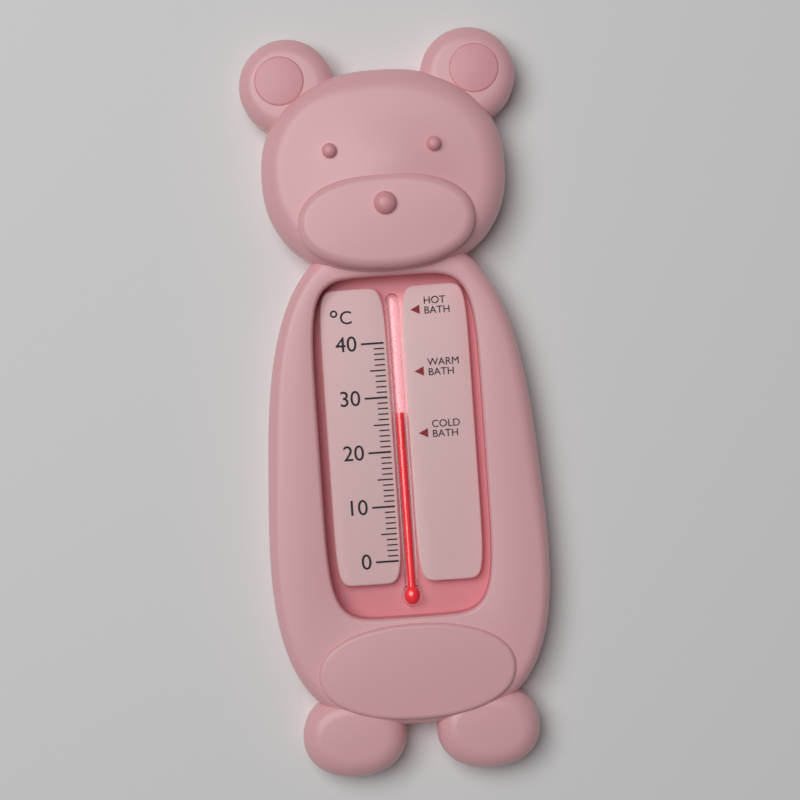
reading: 27 °C
